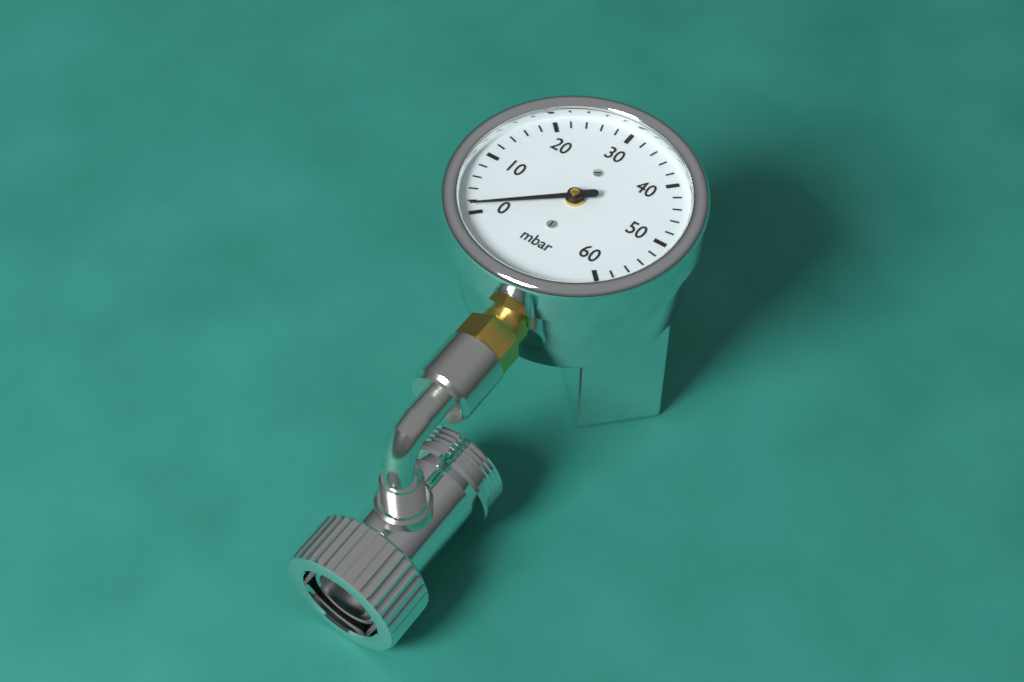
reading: 1 mbar
